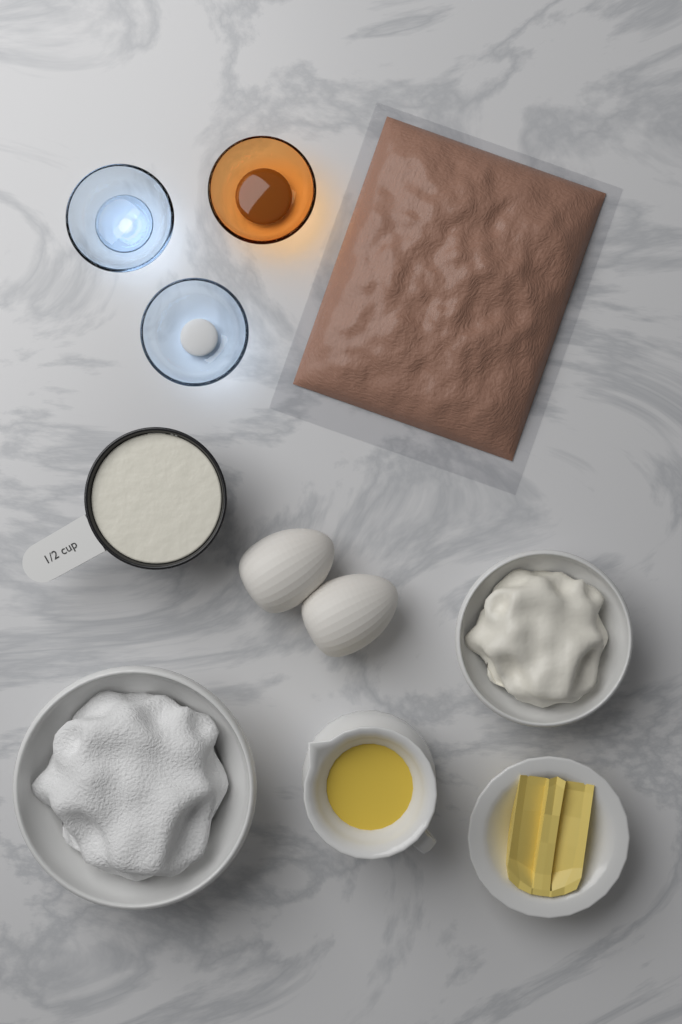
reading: 0.500 cup
